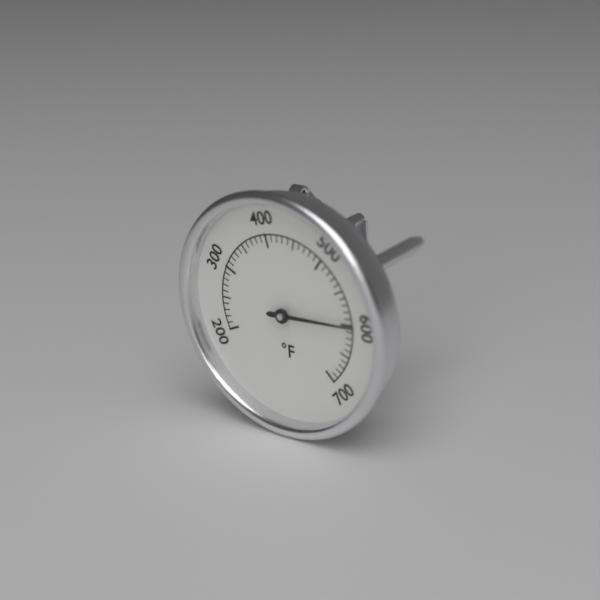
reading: 600 °F
